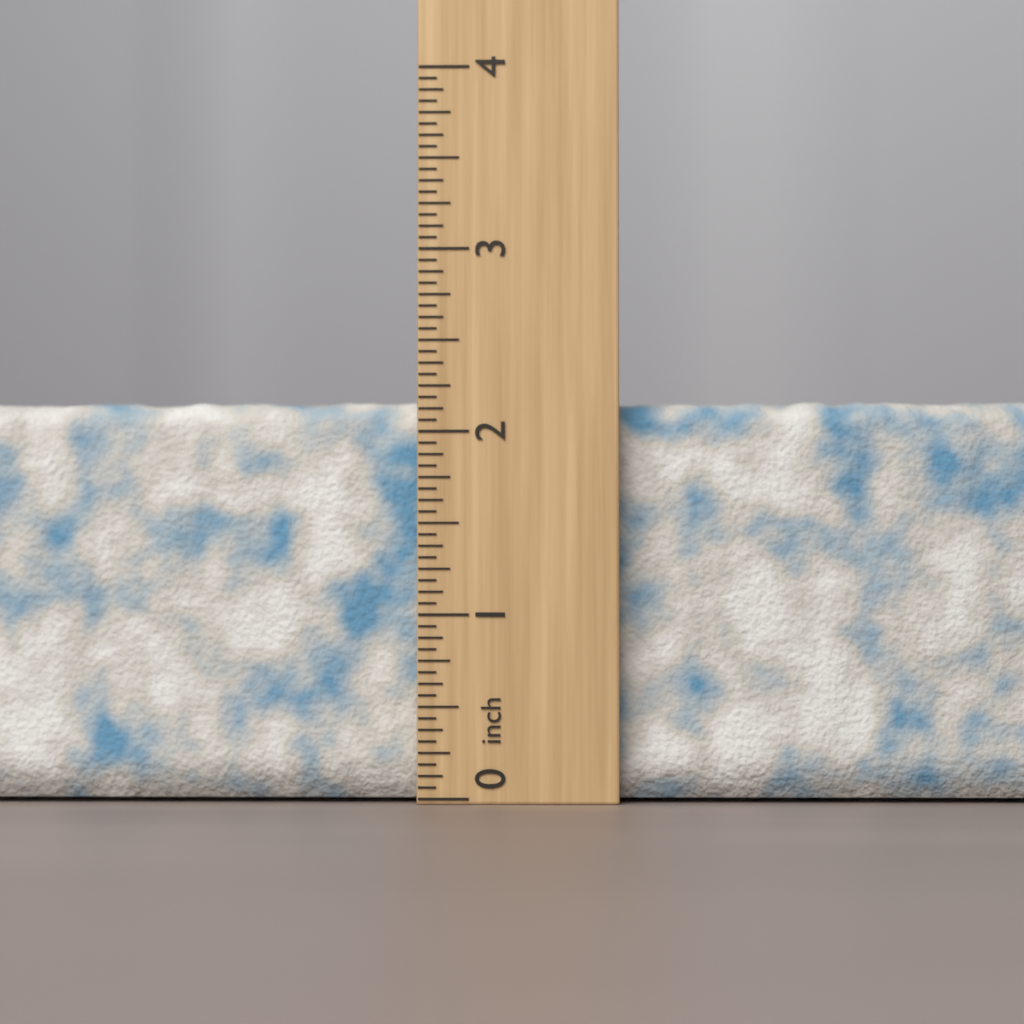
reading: 2.1875 inch
